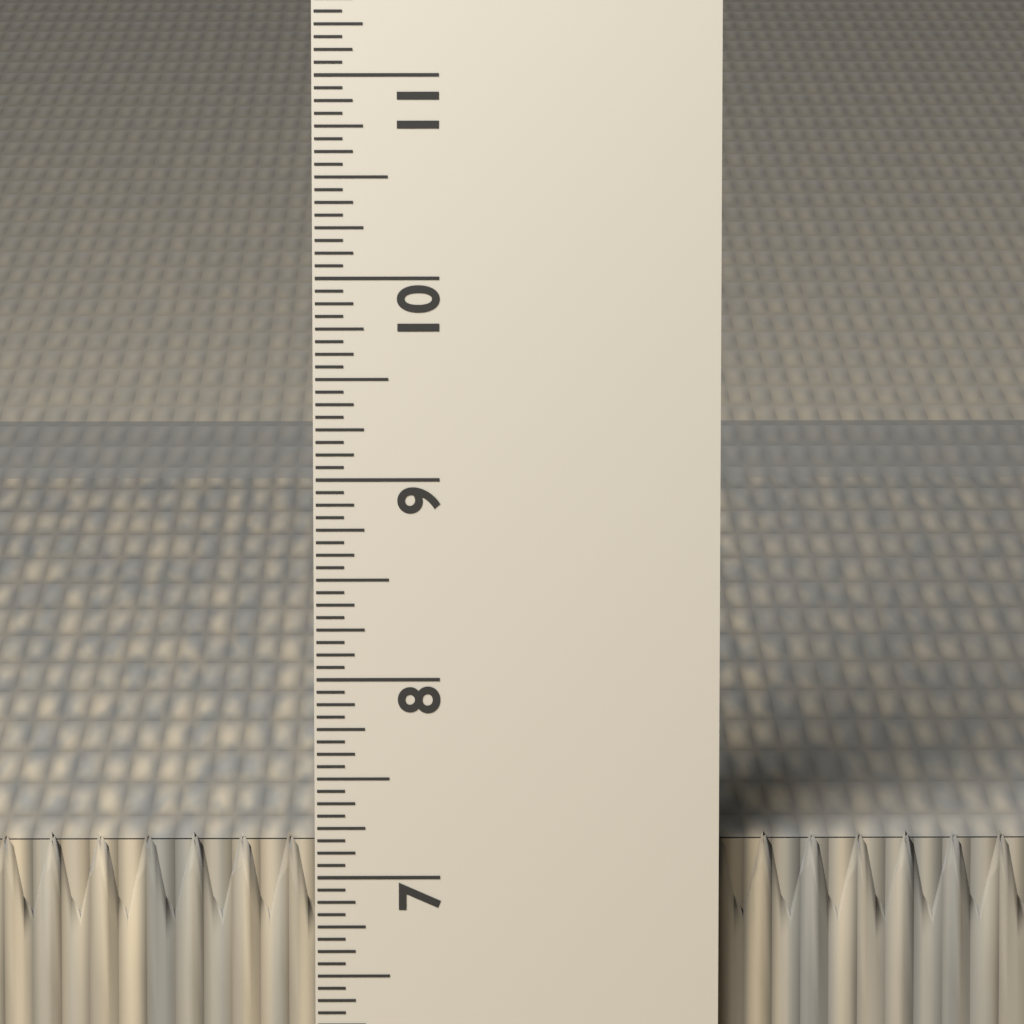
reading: 7.1875 in
